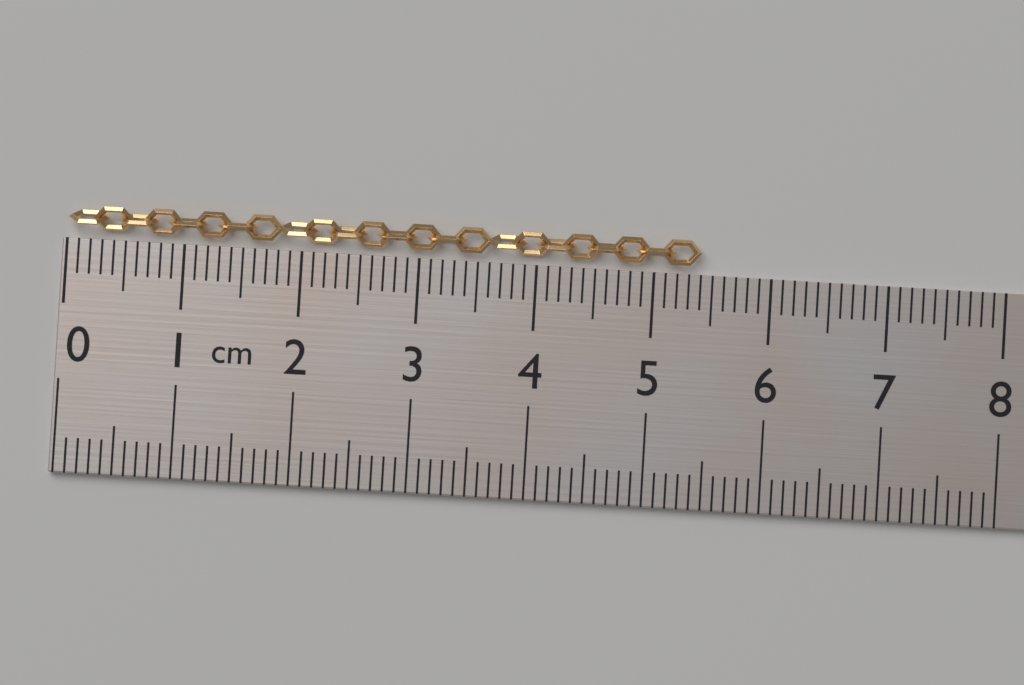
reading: 5.4 cm
